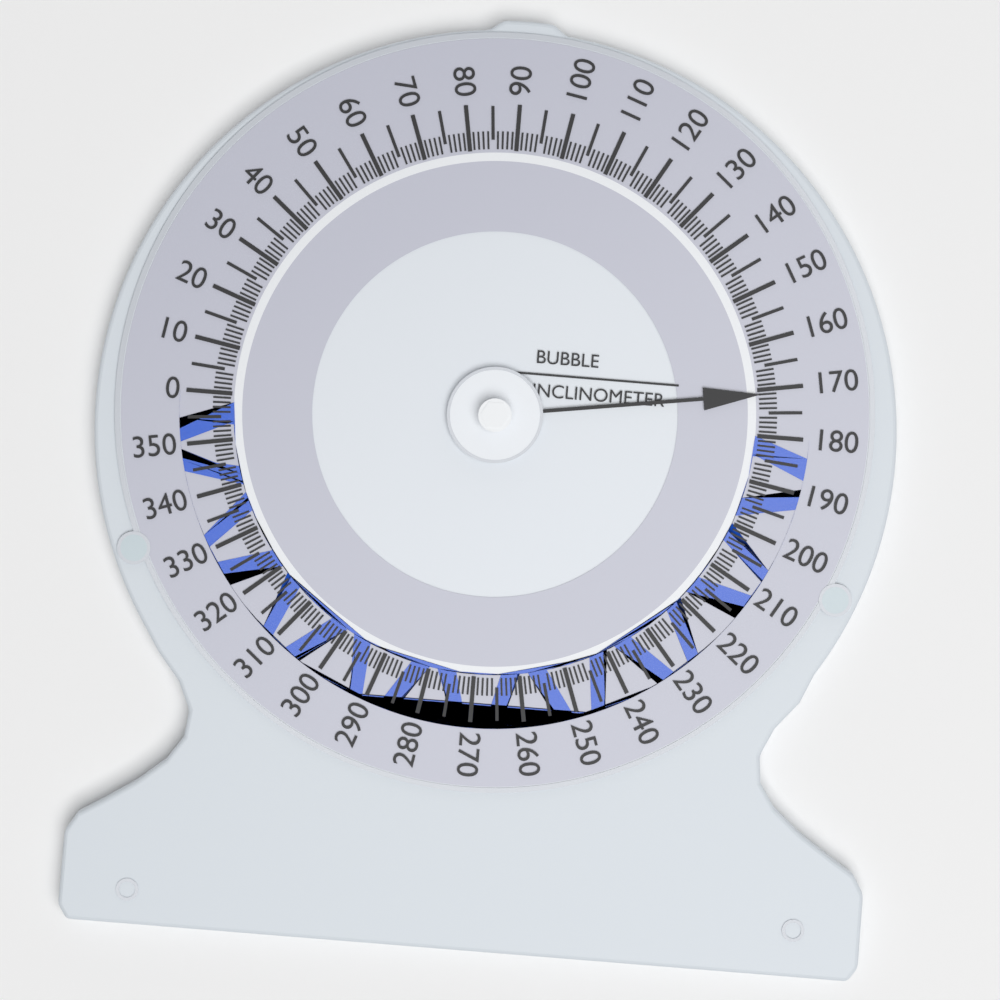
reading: 171 (no unit)
